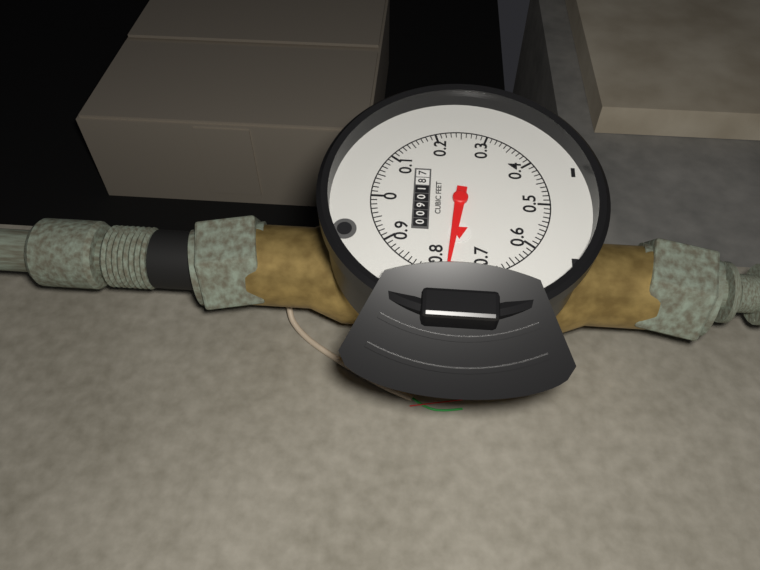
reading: 0.77 cubic feet
